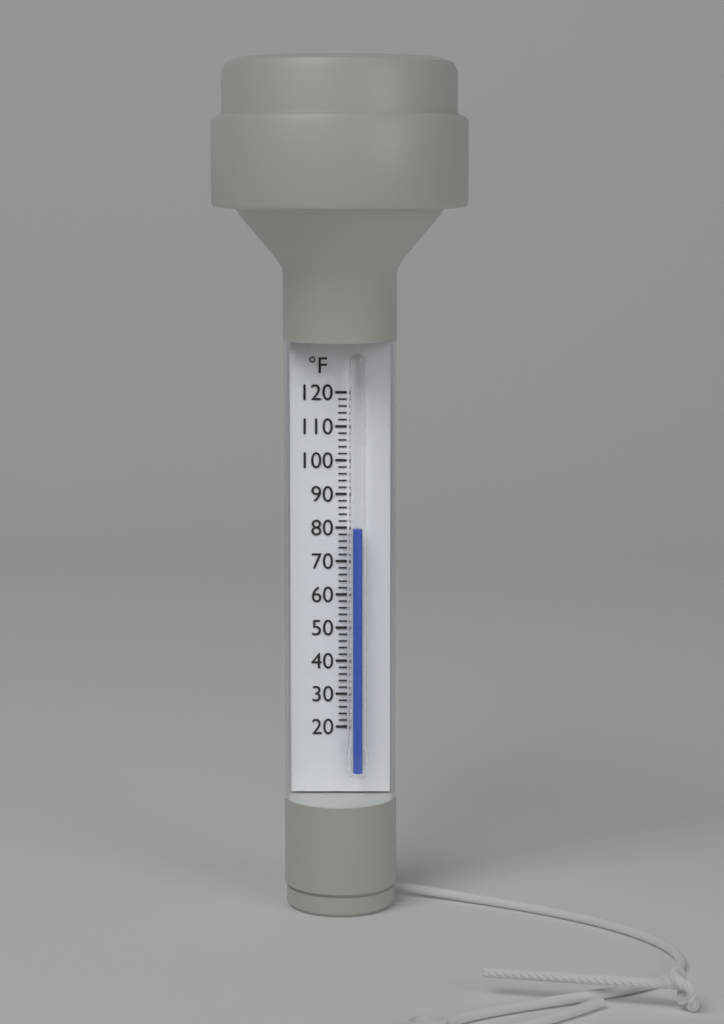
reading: 80 °F
